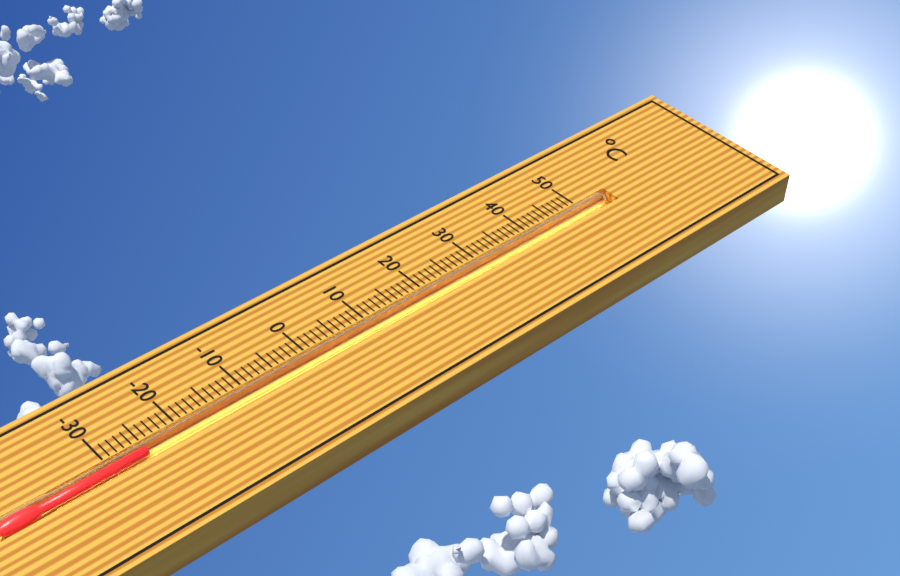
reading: -25 °C
